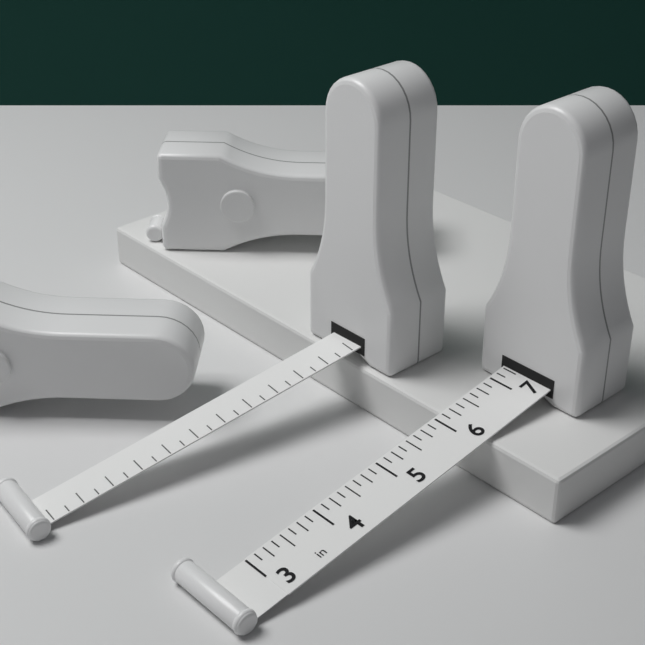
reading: 7.300 in
